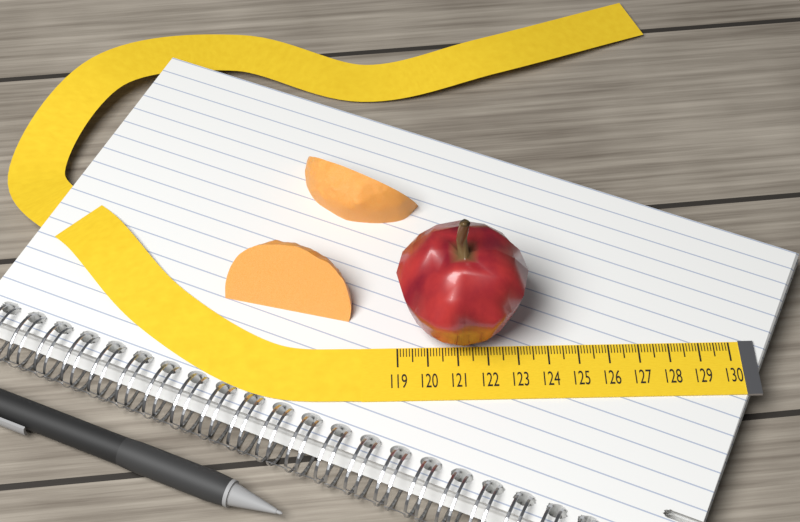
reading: 123.3 (no unit)
